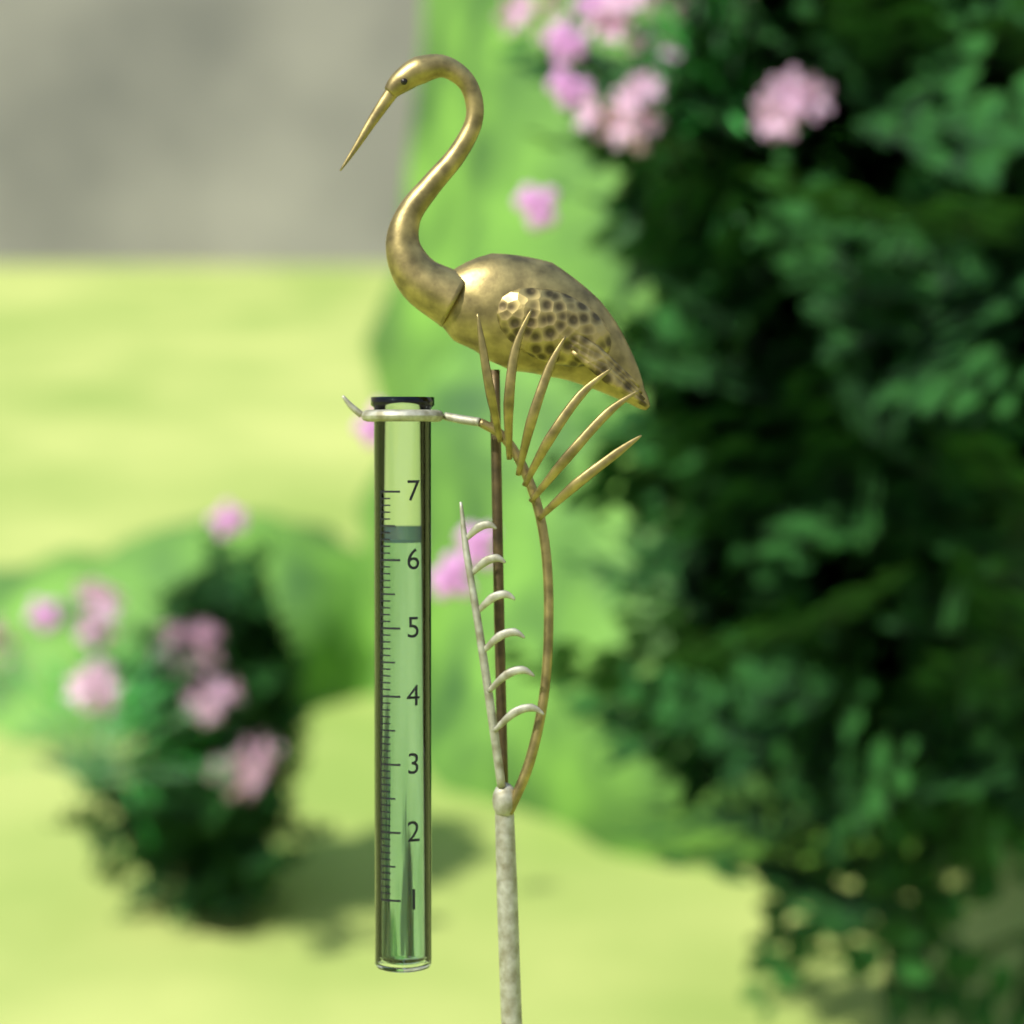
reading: 6.3 (no unit)
